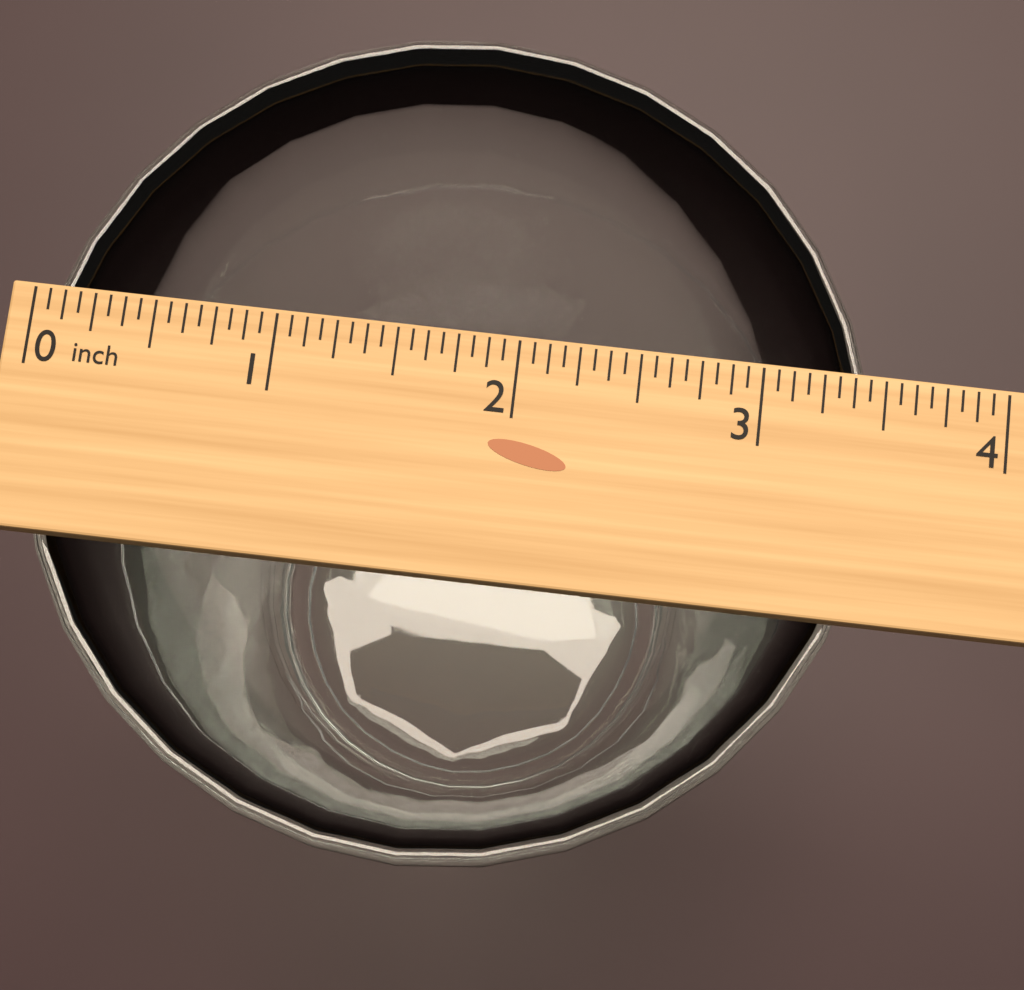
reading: 3.5000 inch
